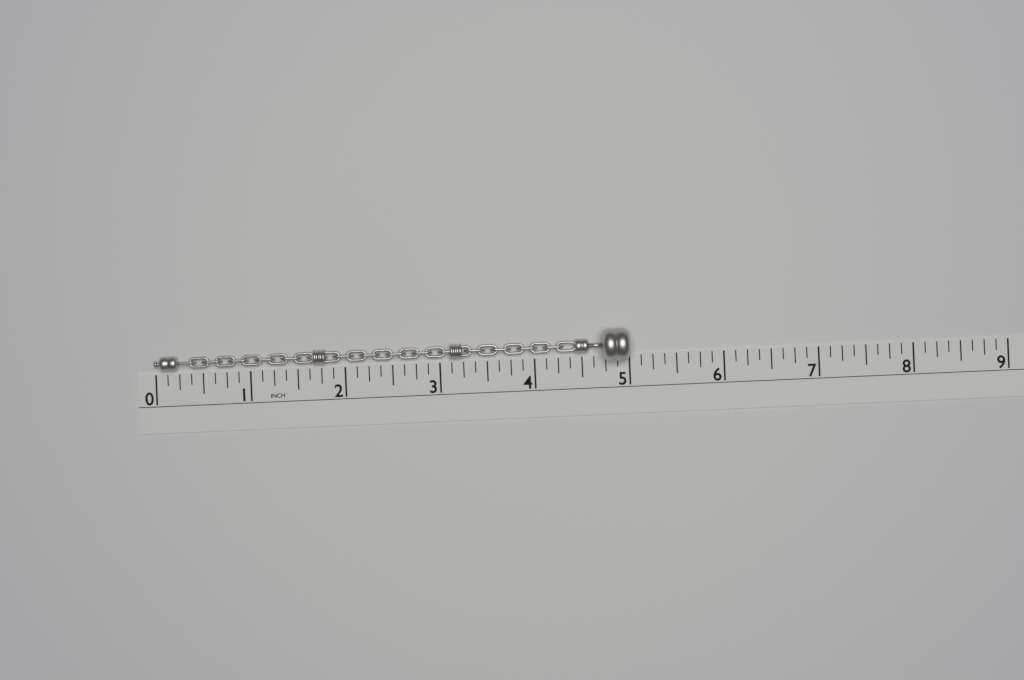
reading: 5.000 in
